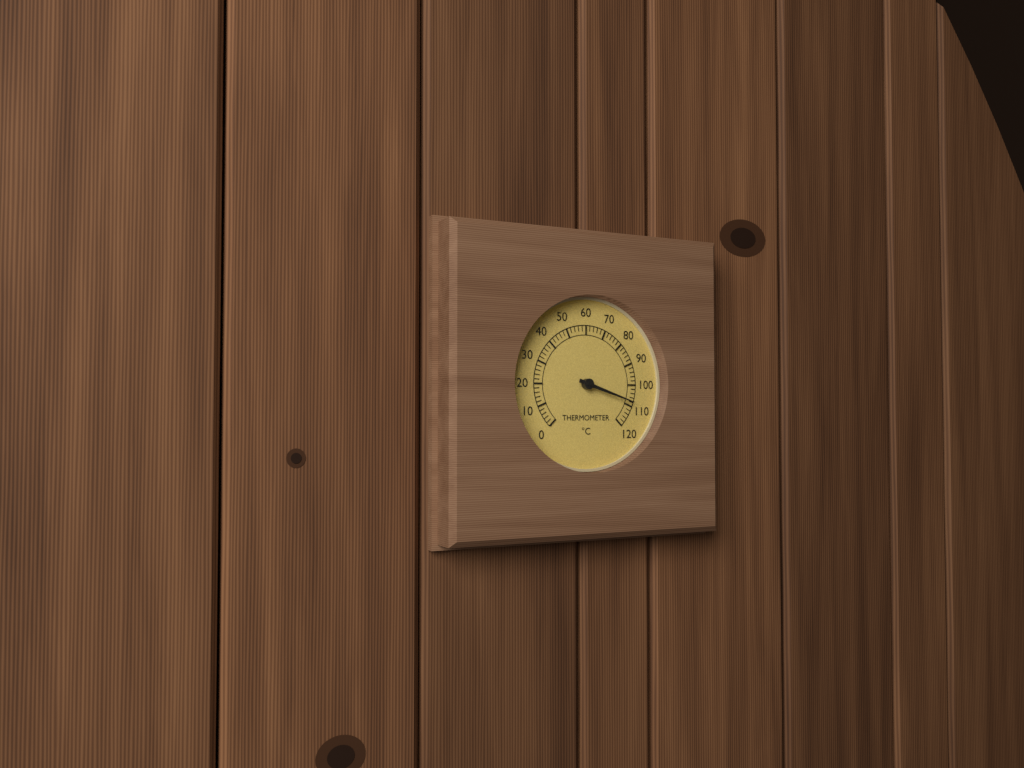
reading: 108 °C
